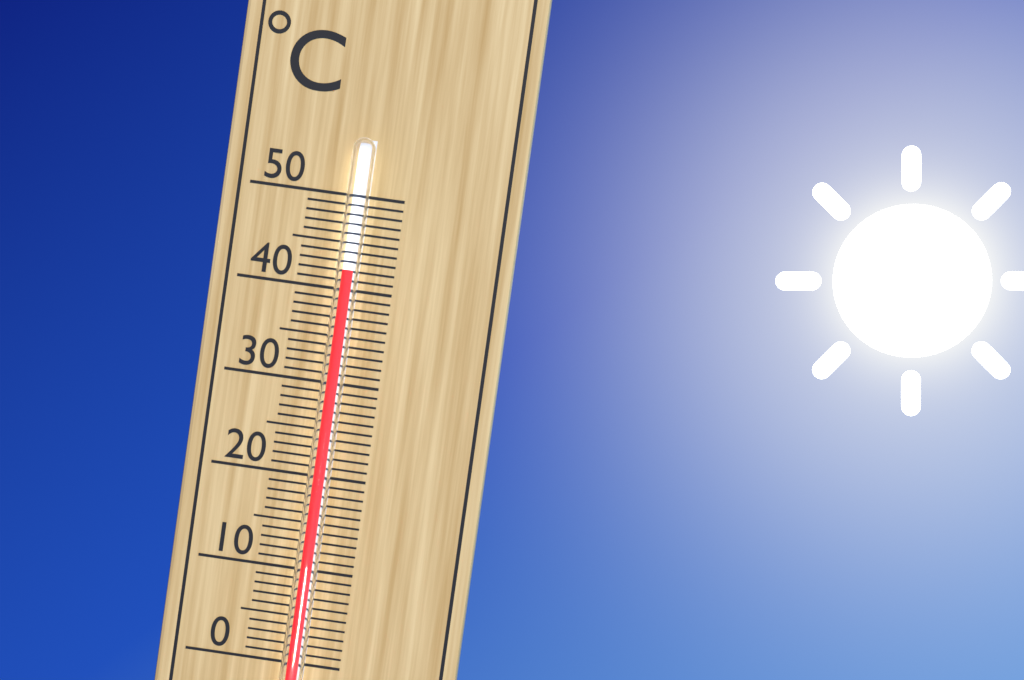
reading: 42 °C
